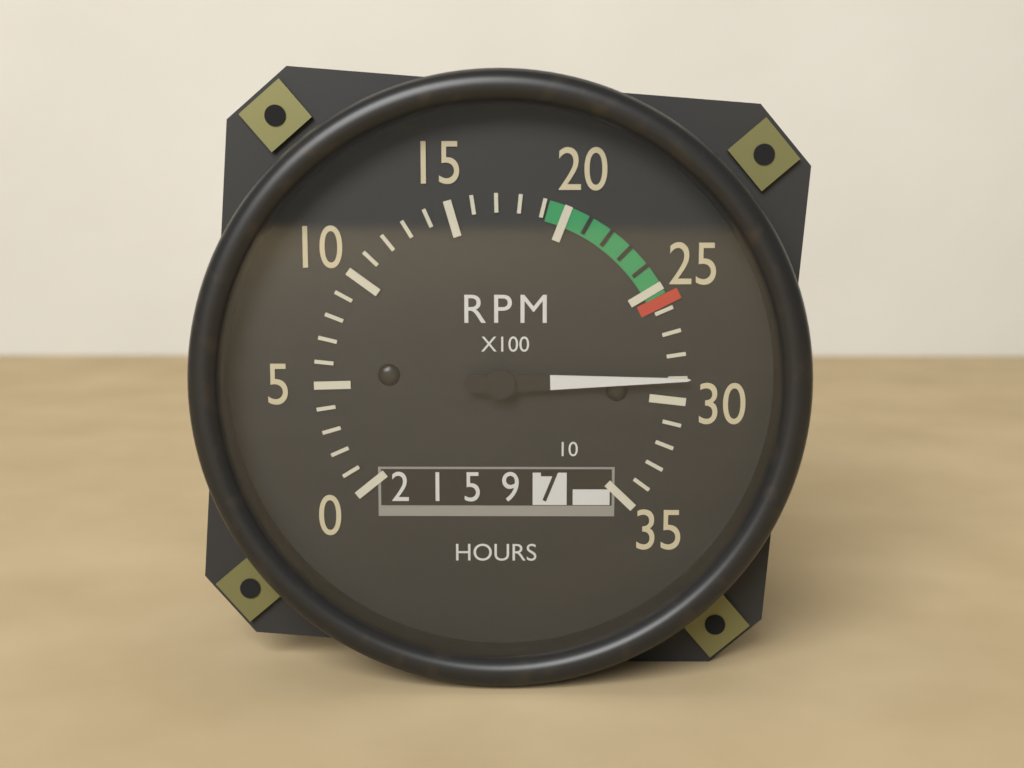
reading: 29 RPM x100
